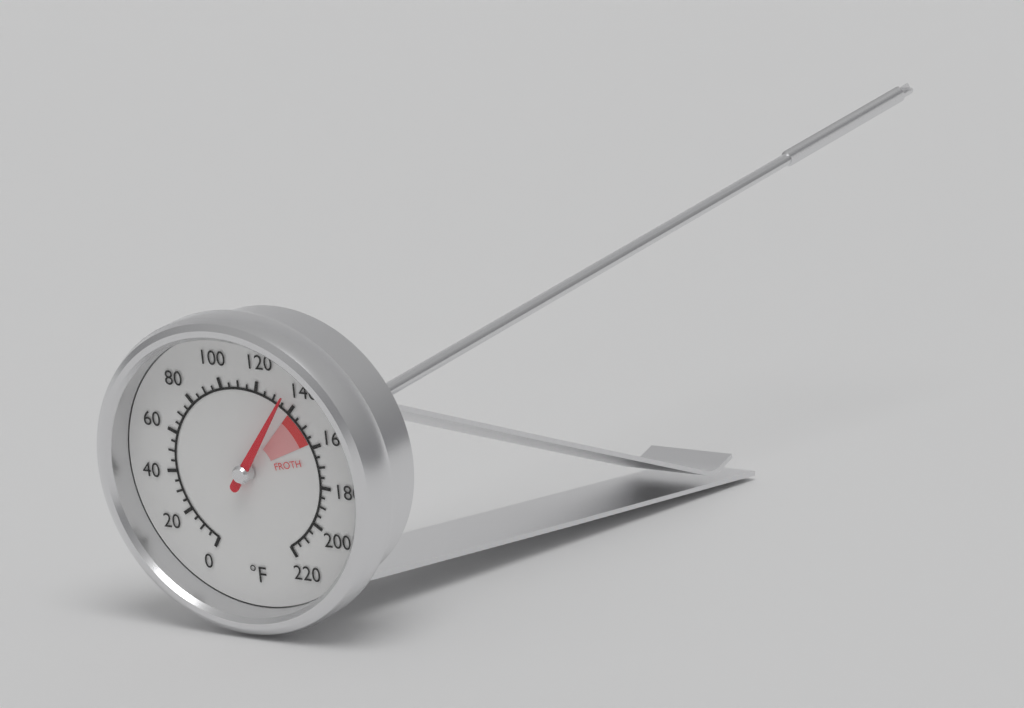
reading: 135 °F
